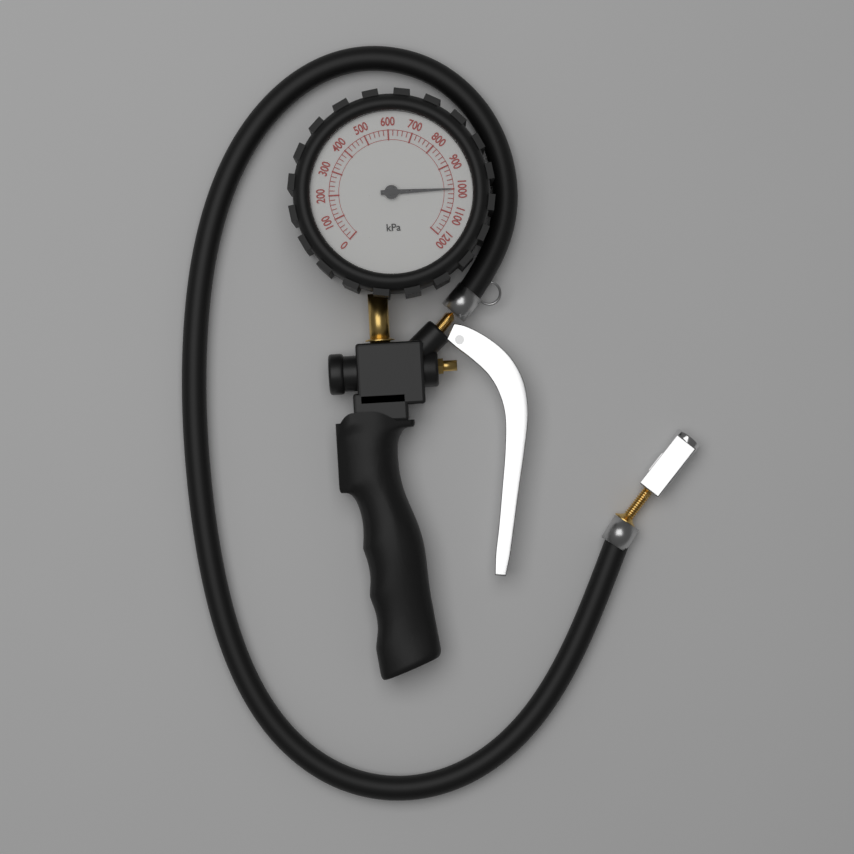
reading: 1000 kPa
